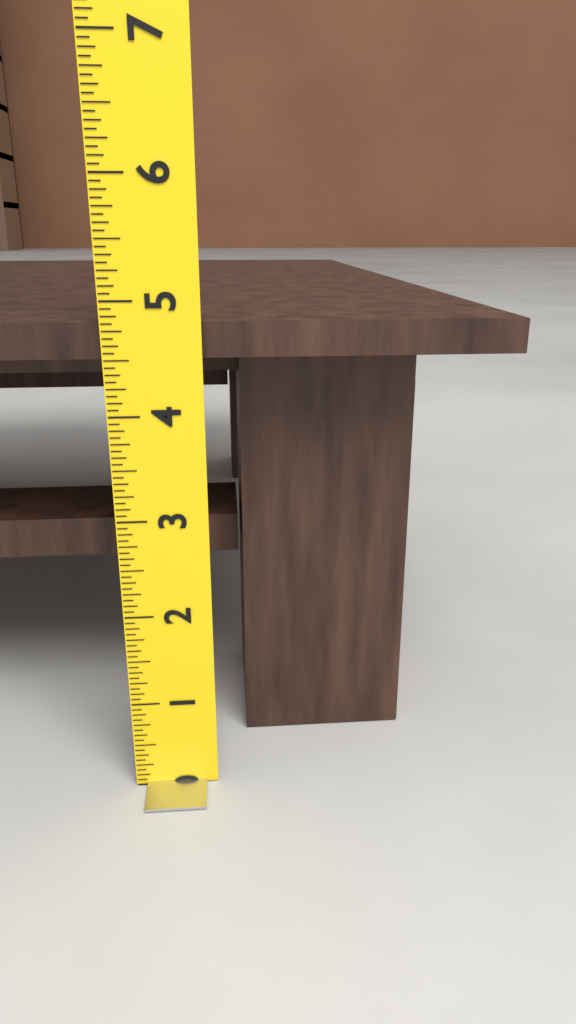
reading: 4.8125 (no unit)
